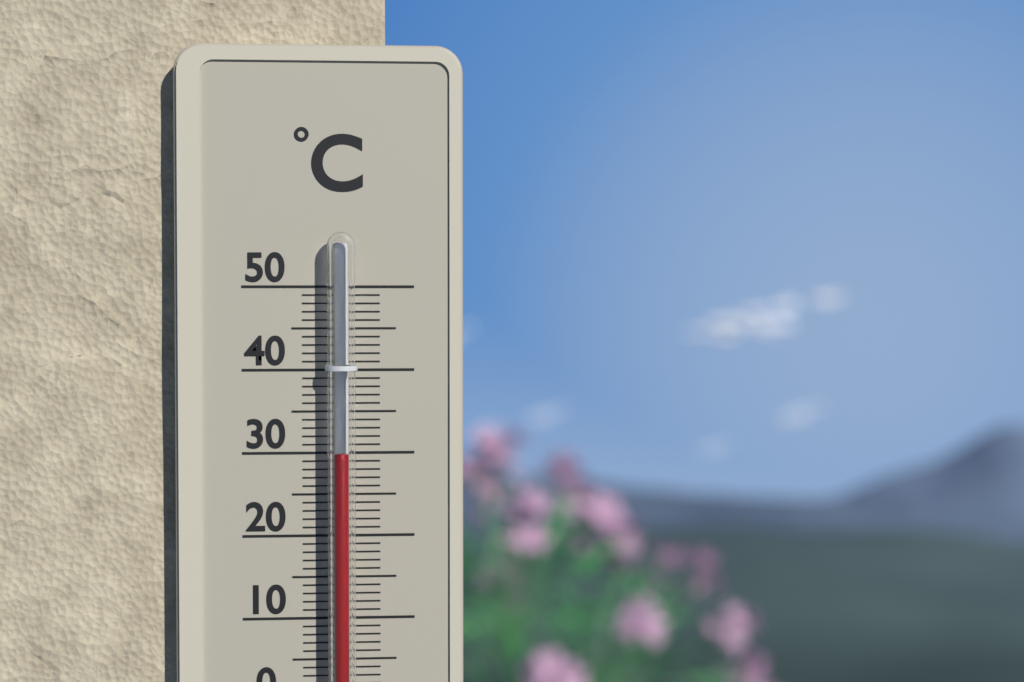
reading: 30 °C
